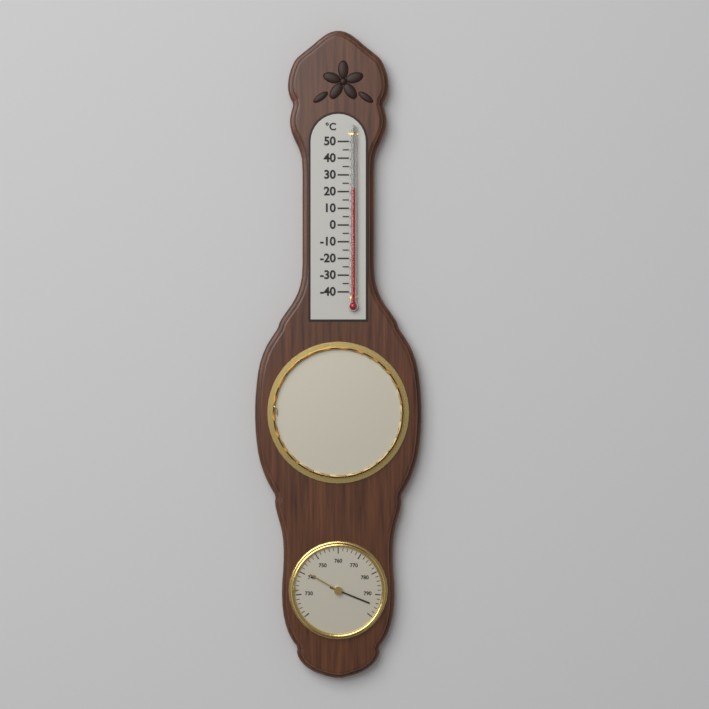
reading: 22 °C
